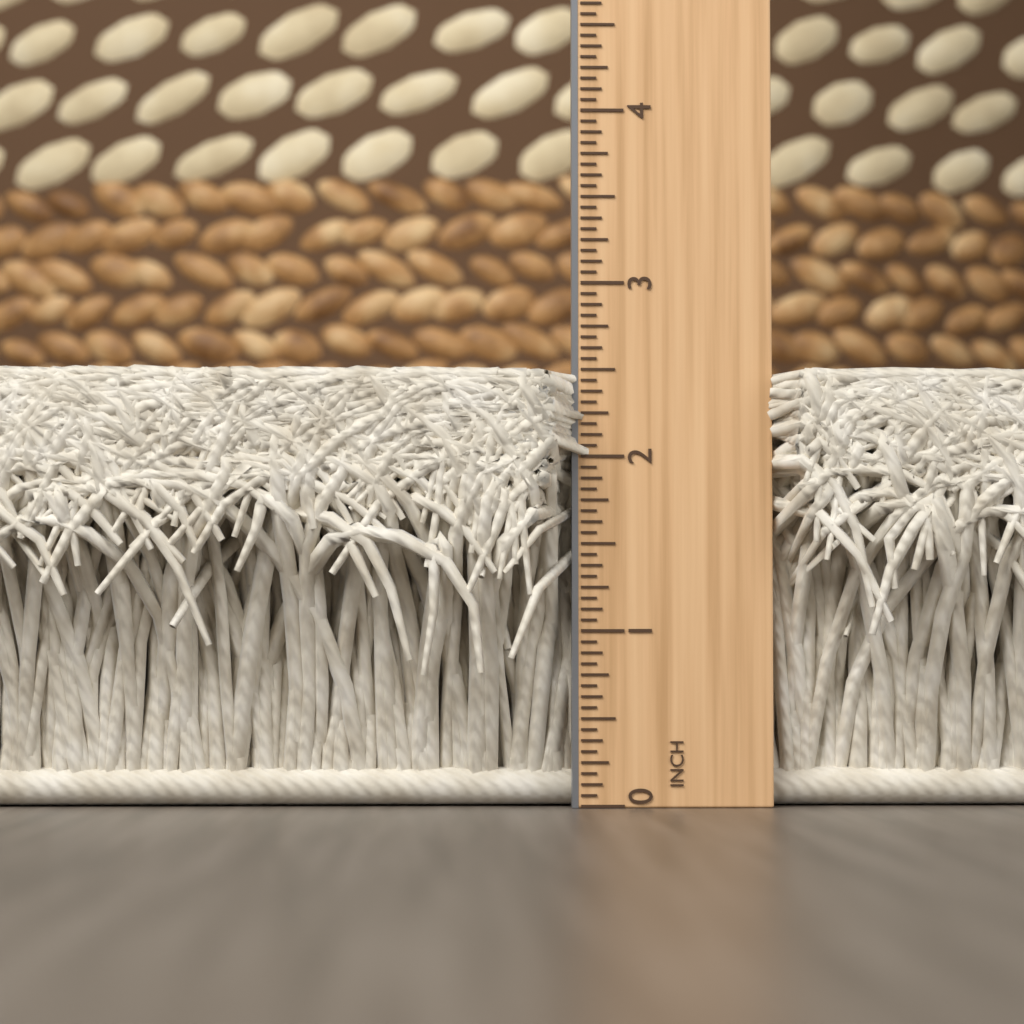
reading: 2.5000 in
